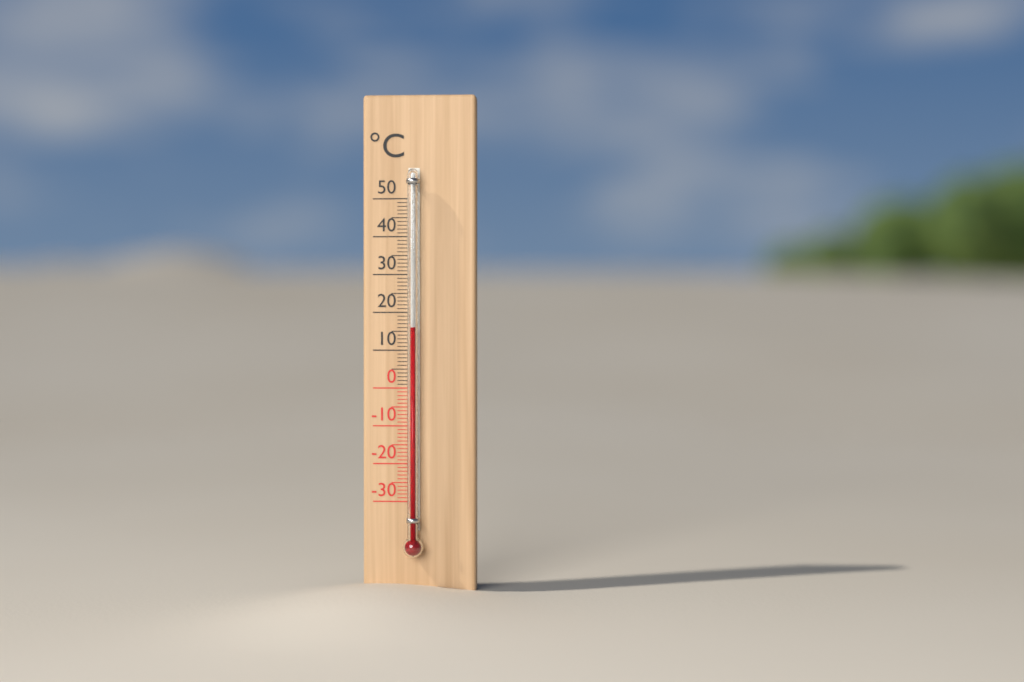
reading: 16 °C
